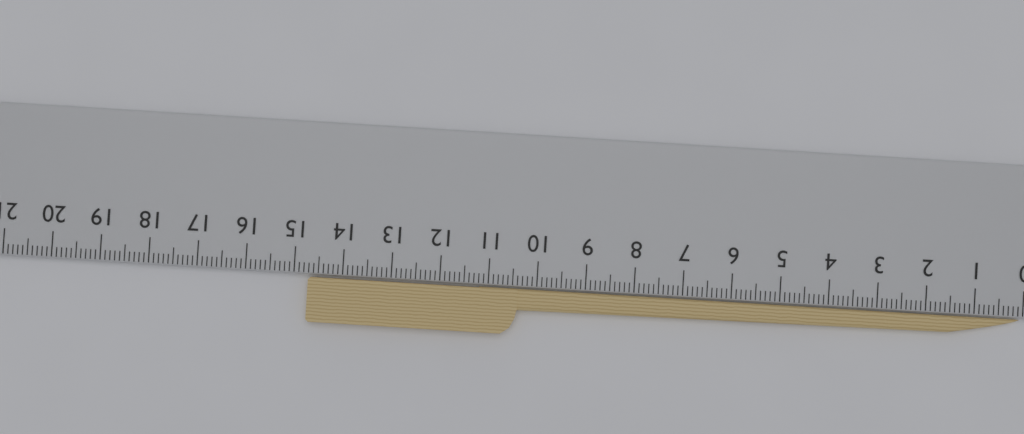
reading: 14.7 cm
